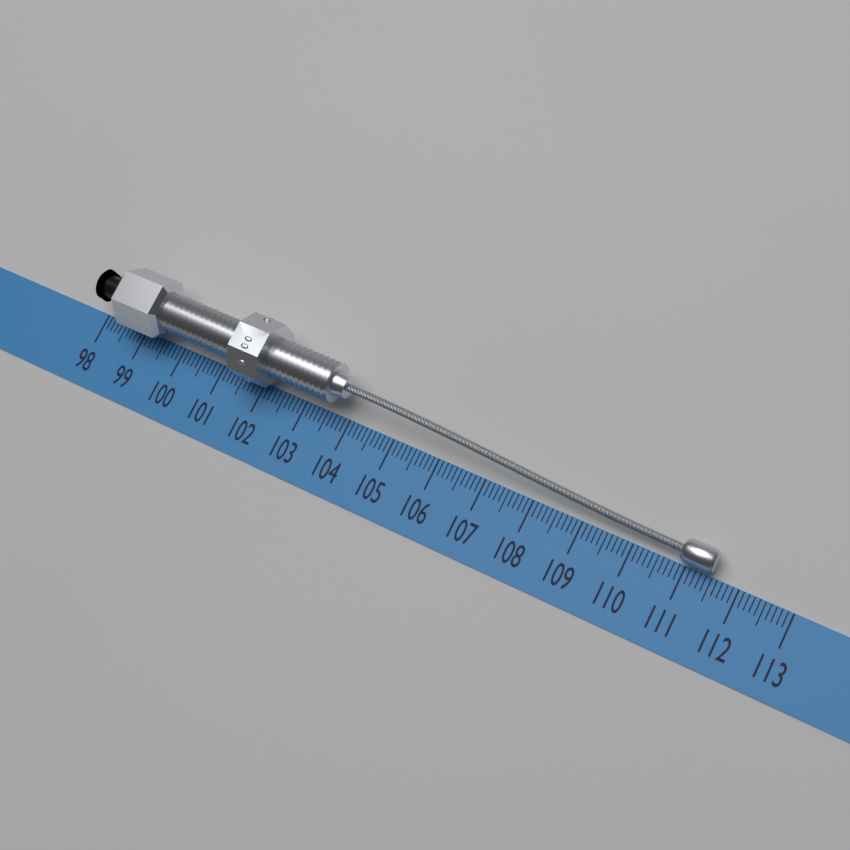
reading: 111.5 (no unit)
